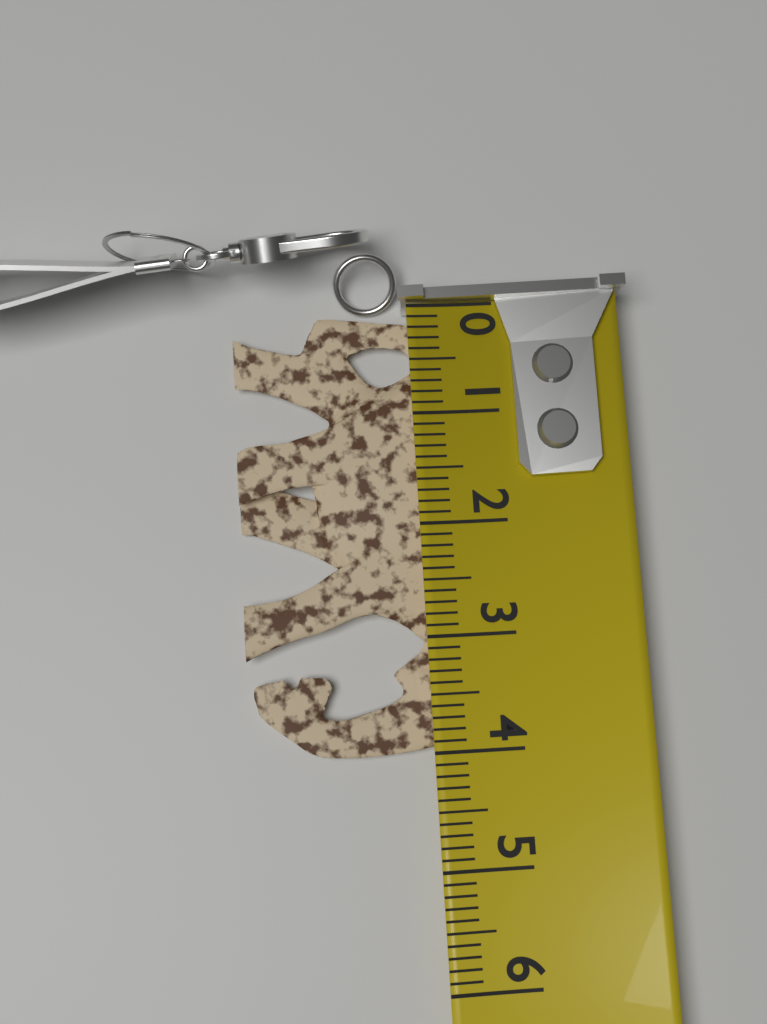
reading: 4.0 (no unit)
